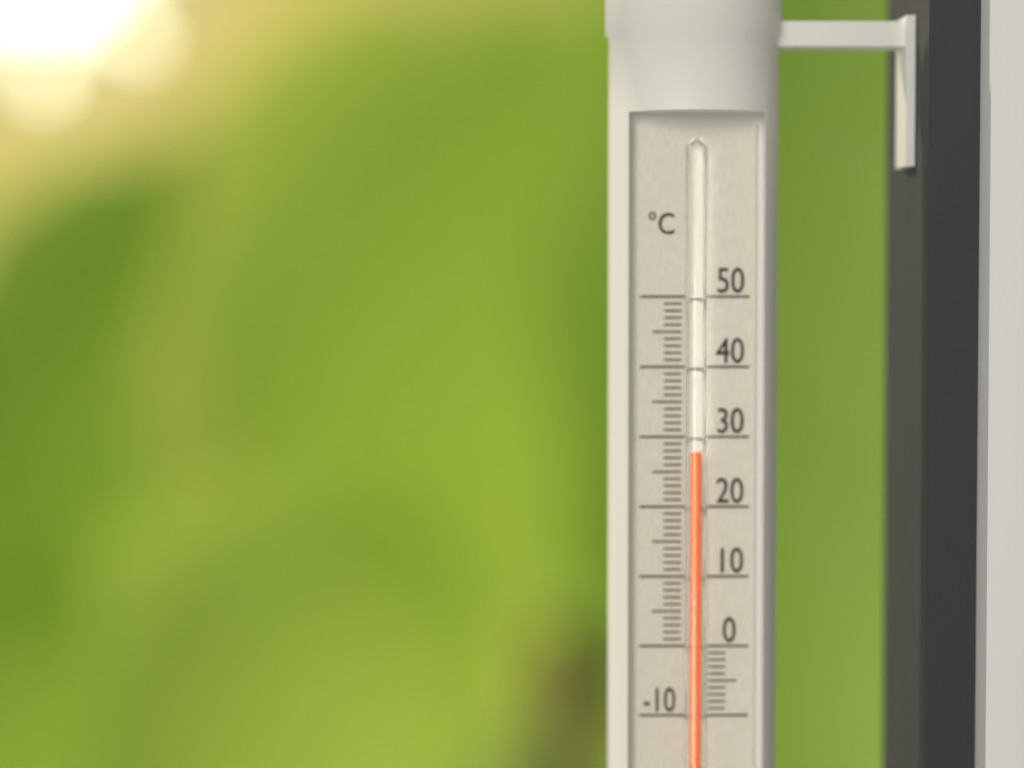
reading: 28 °C
